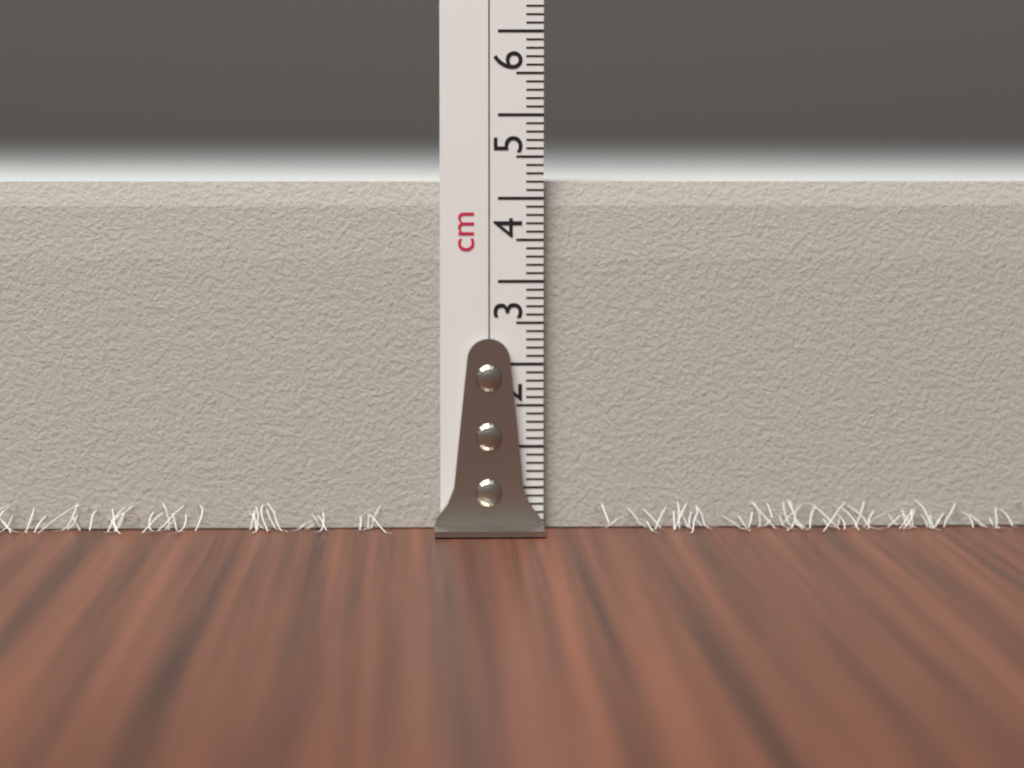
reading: 4.2 cm
